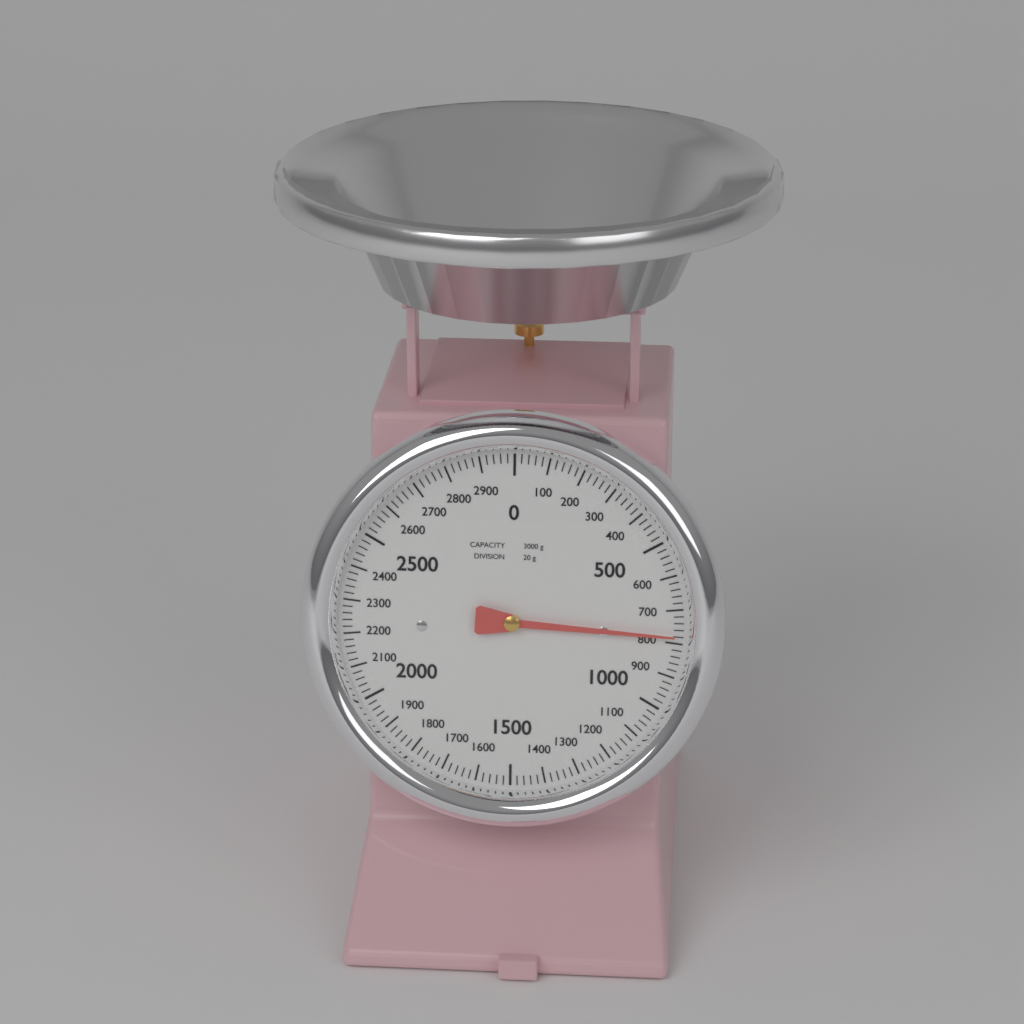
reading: 780 g
